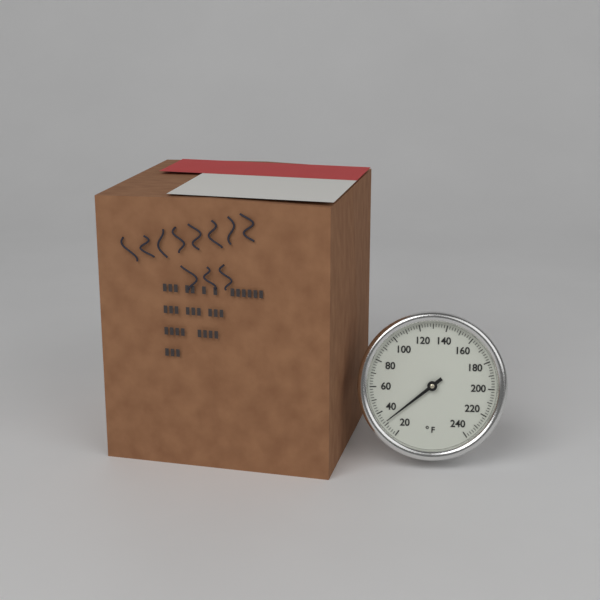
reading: 32 °F
